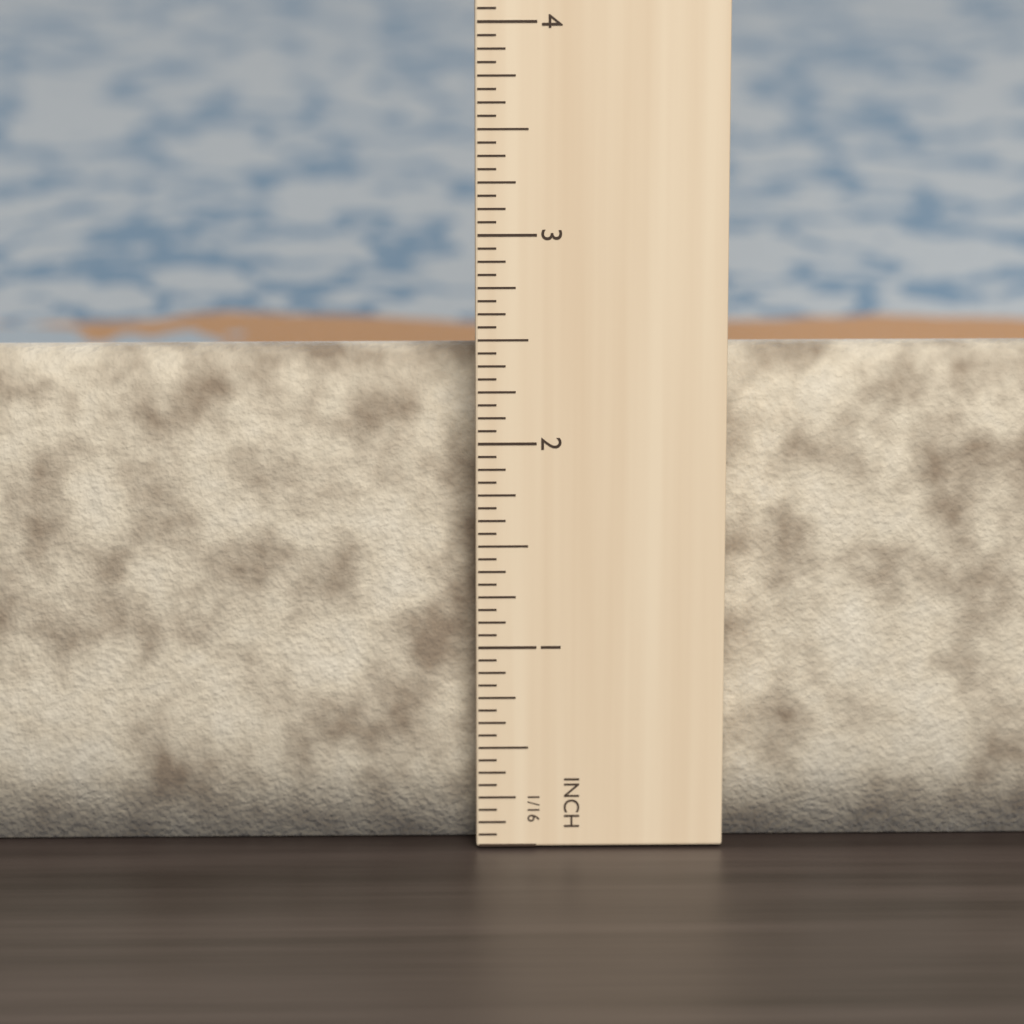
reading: 2.3750 in
